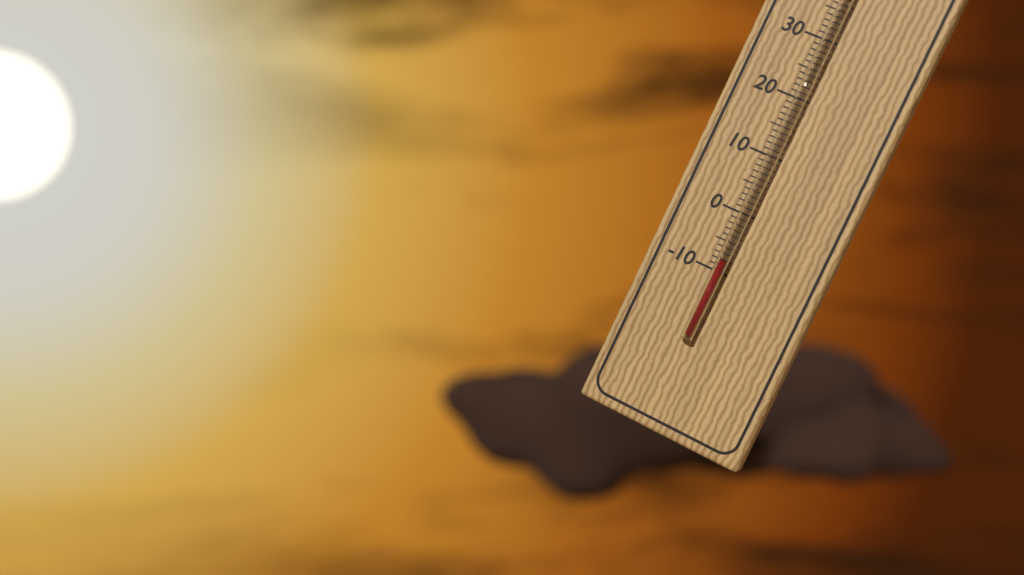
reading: -8 °C
